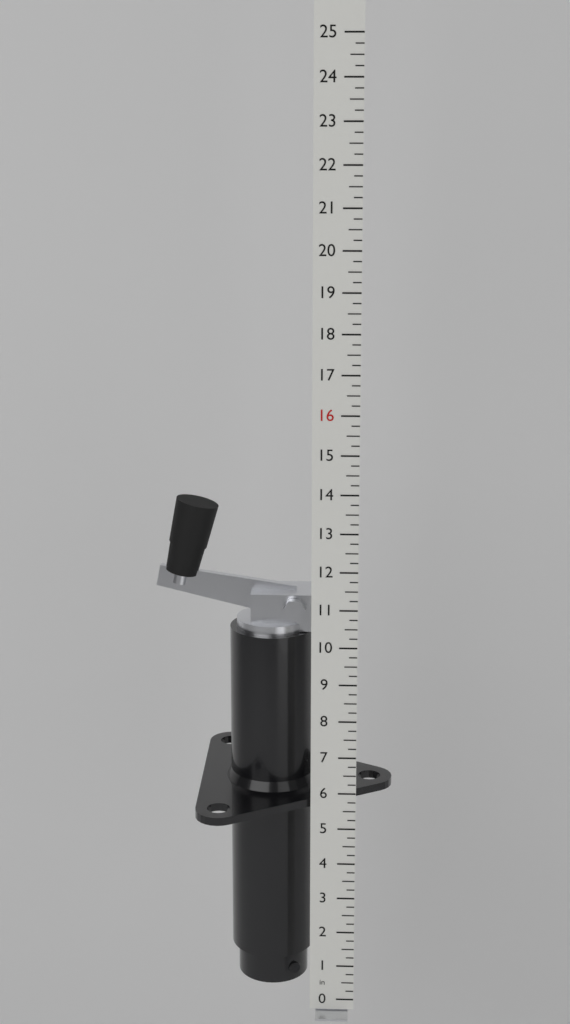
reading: 13.50 in
